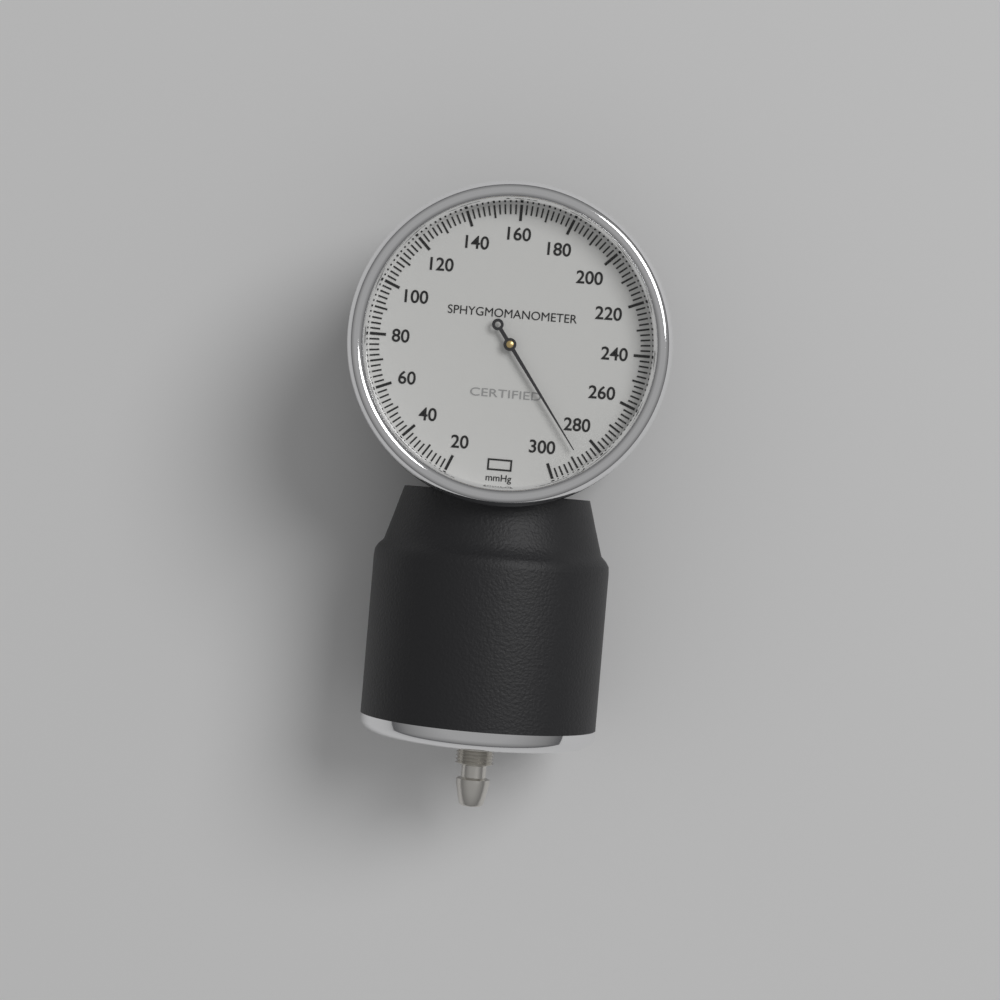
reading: 288 mmHg
